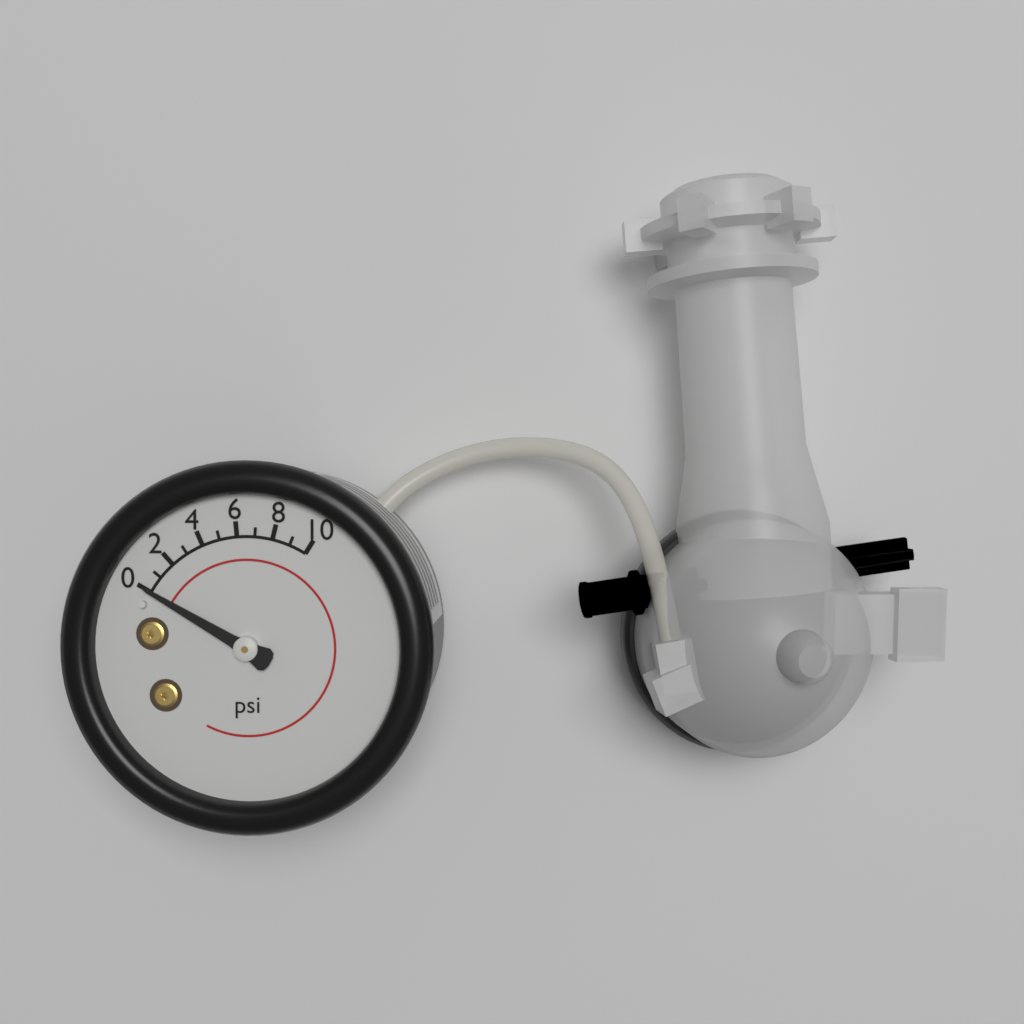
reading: 0 psi
